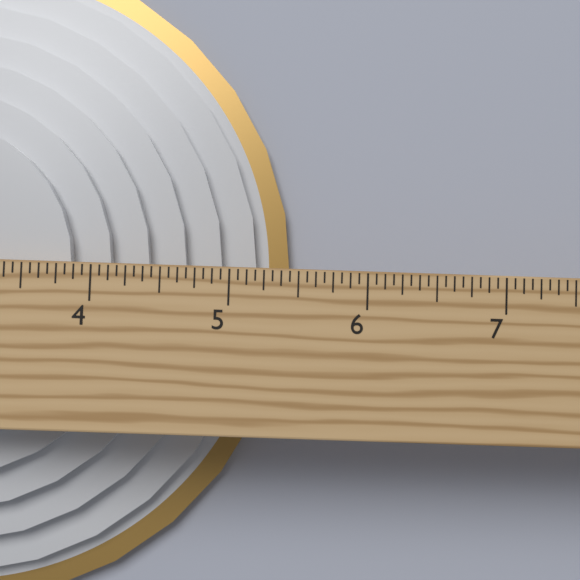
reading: 5.4375 in
